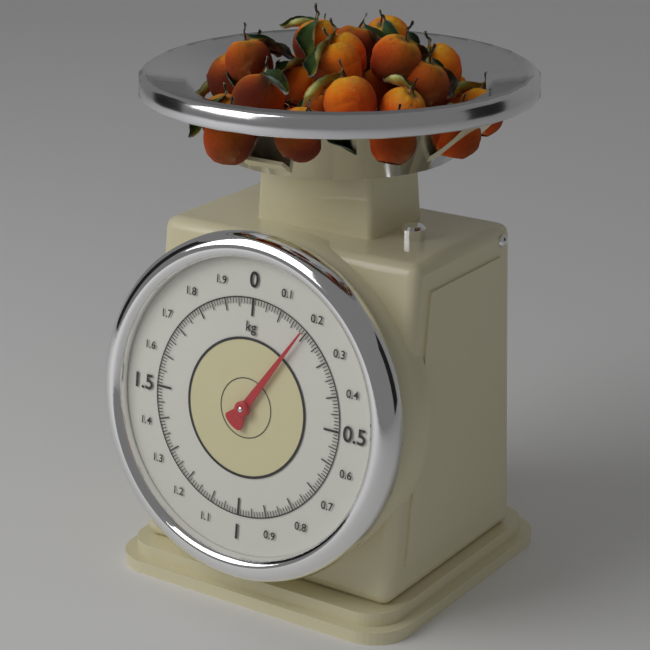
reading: 0.19 kg
